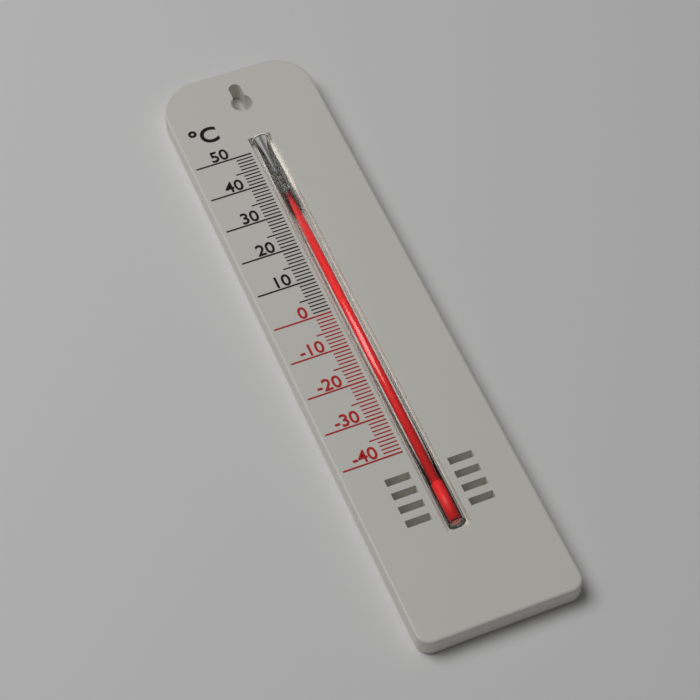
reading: 38 °C
